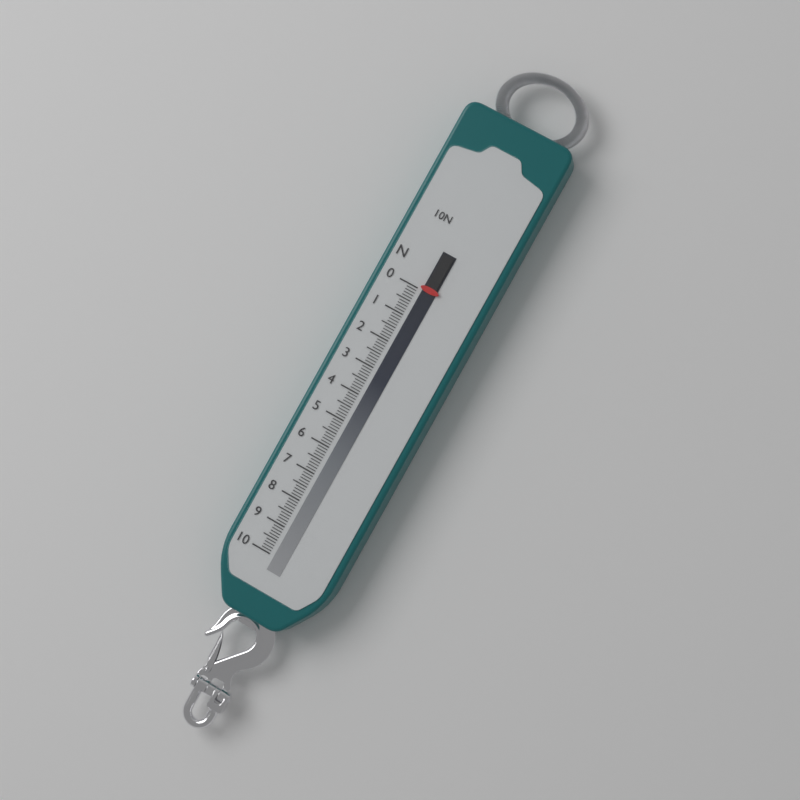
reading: 0.0 N
